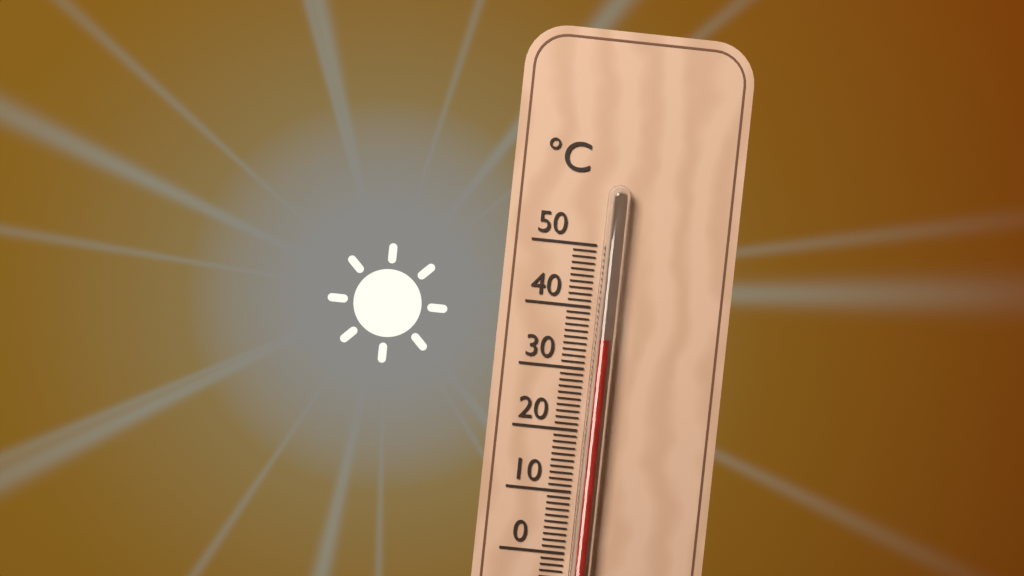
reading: 35 °C
